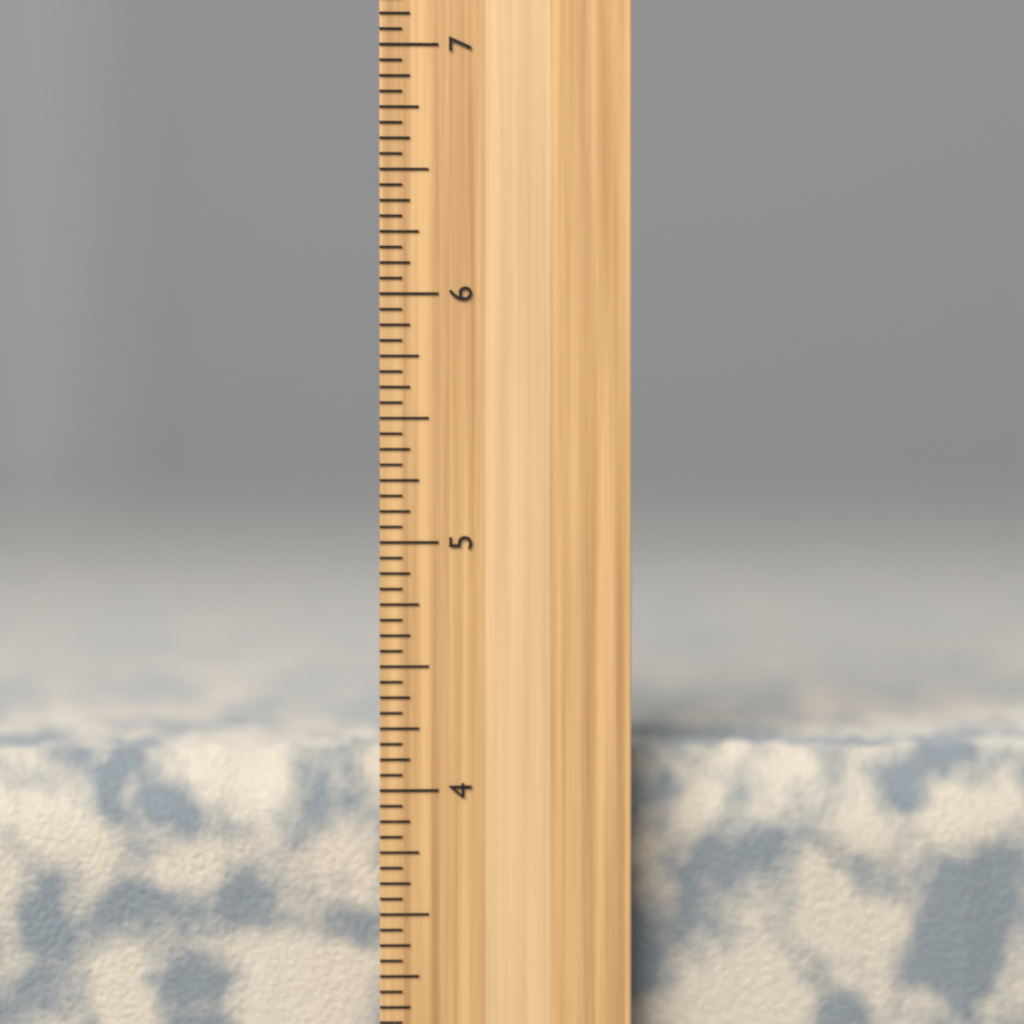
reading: 4.1875 inch
